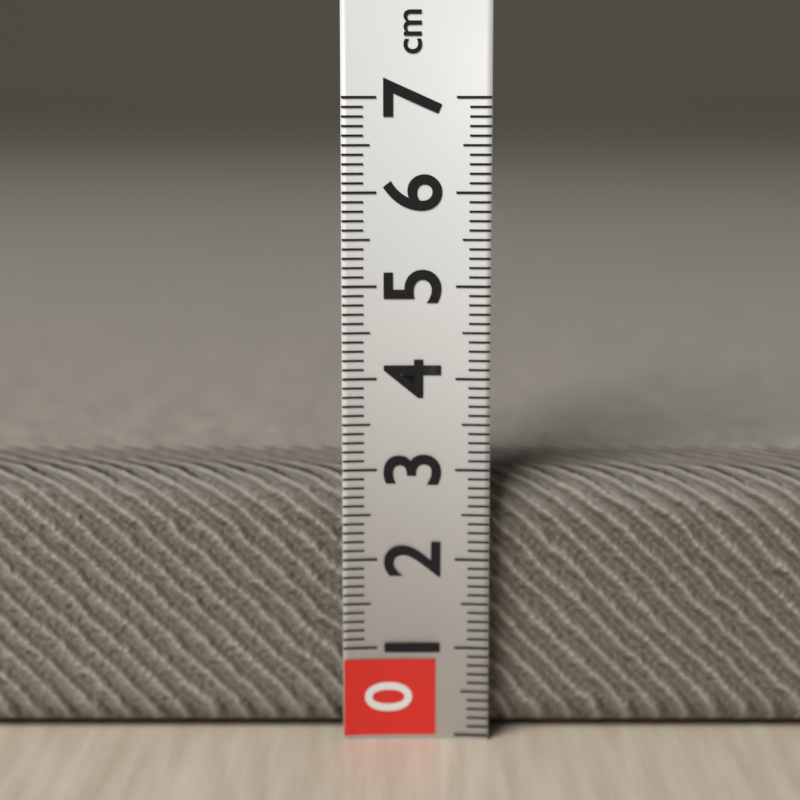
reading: 2.9 cm
